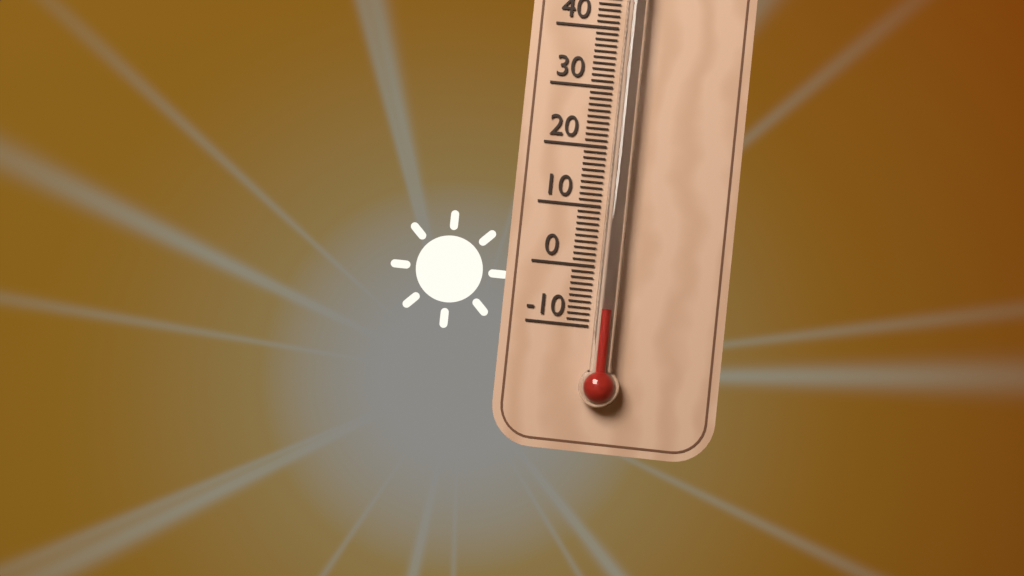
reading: -7 °C
